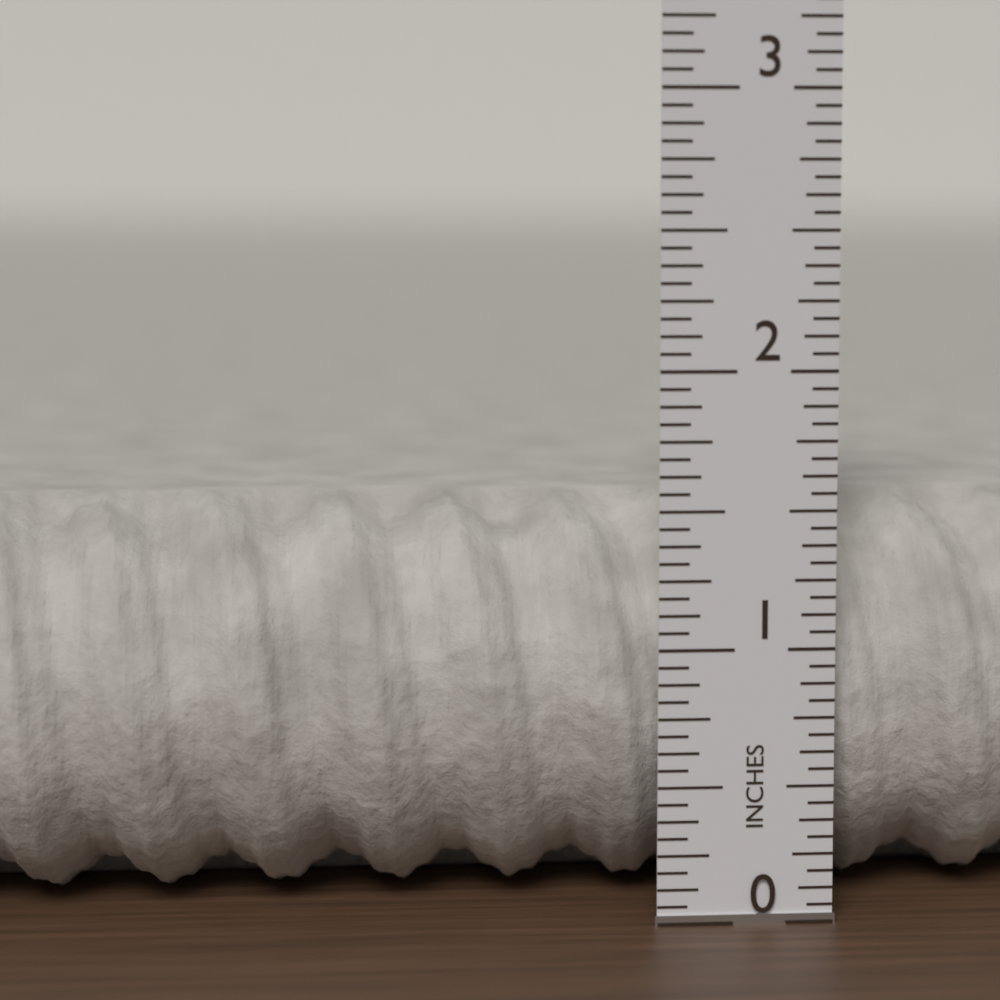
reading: 1.5000 in
